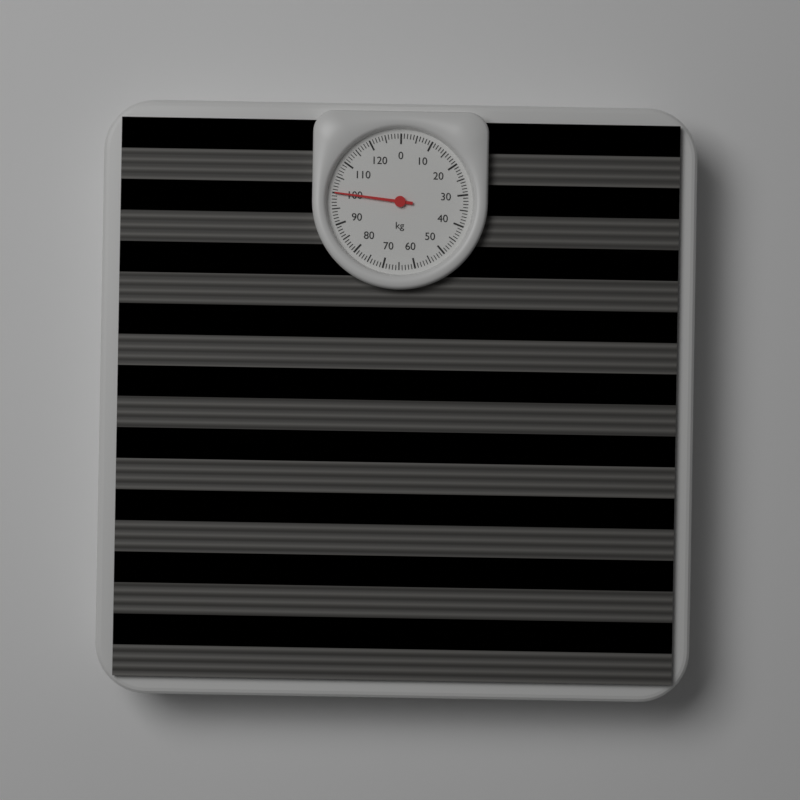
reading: 100 kg
